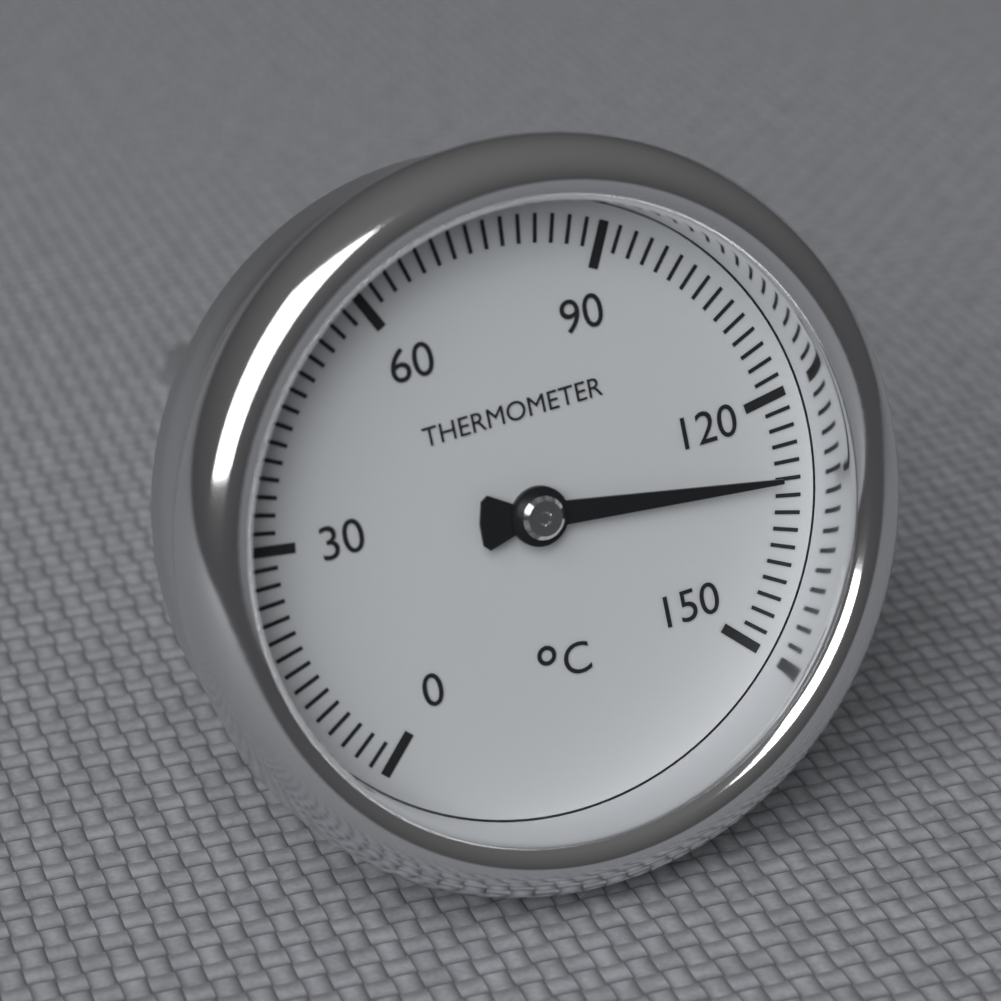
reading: 130 °C
